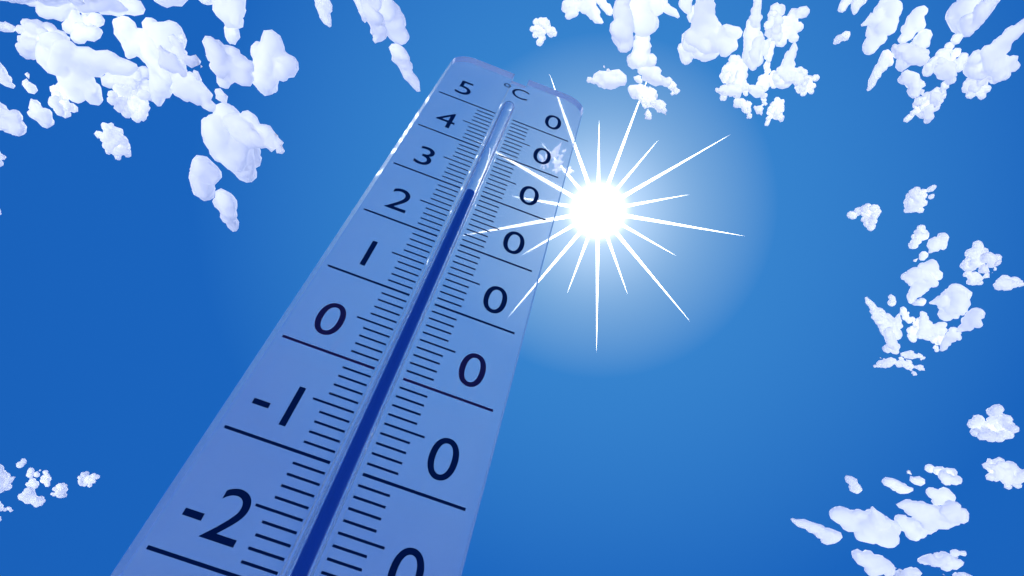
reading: 30 °C
